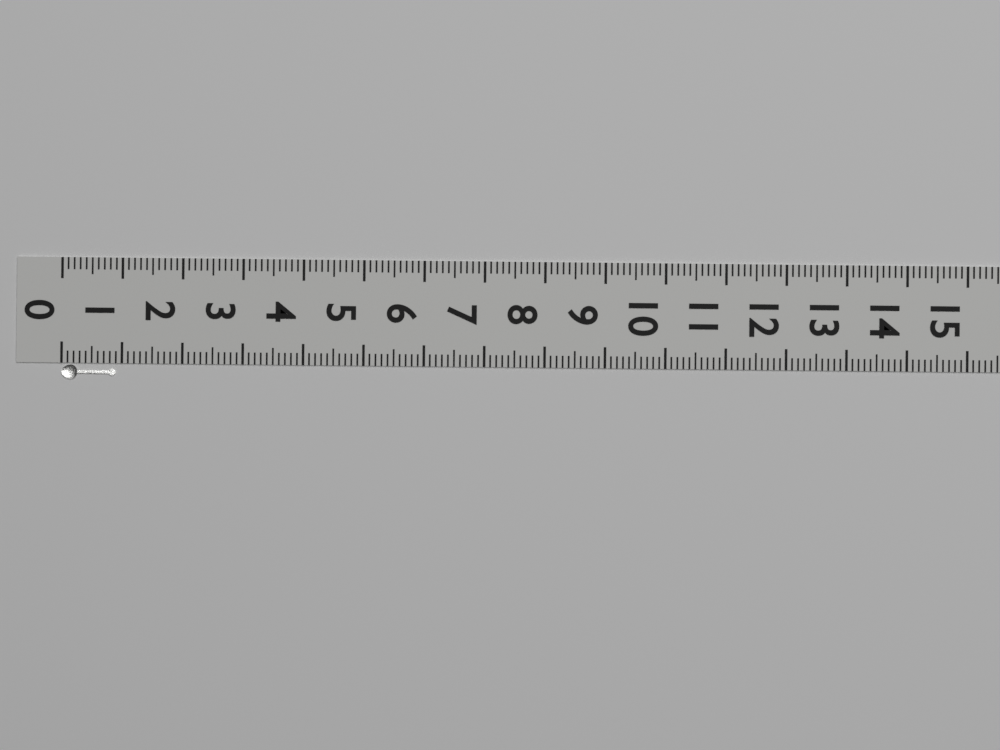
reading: 0.9 (no unit)
